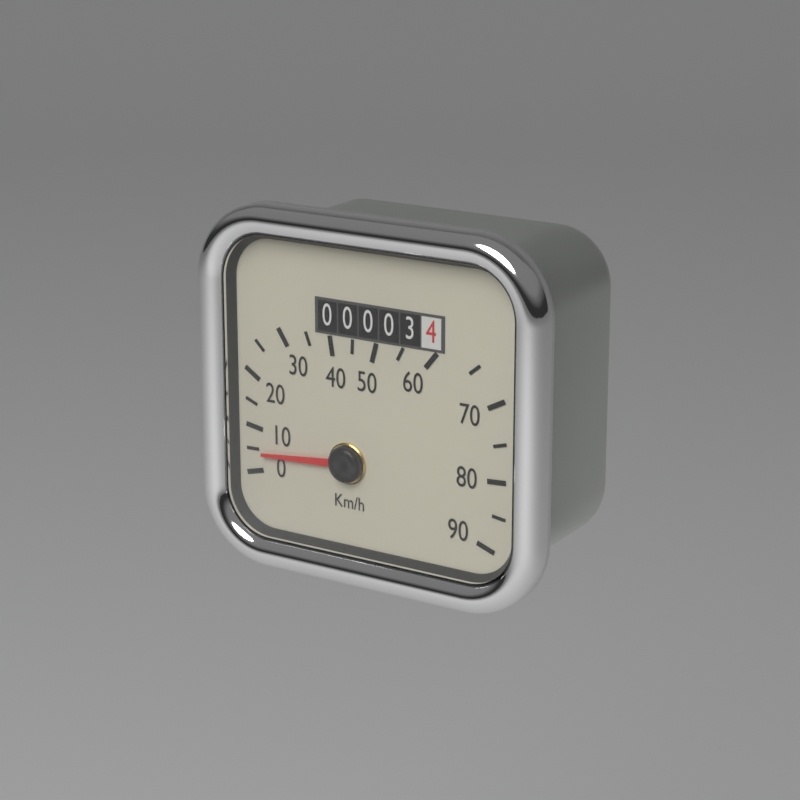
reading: 4 km/h
